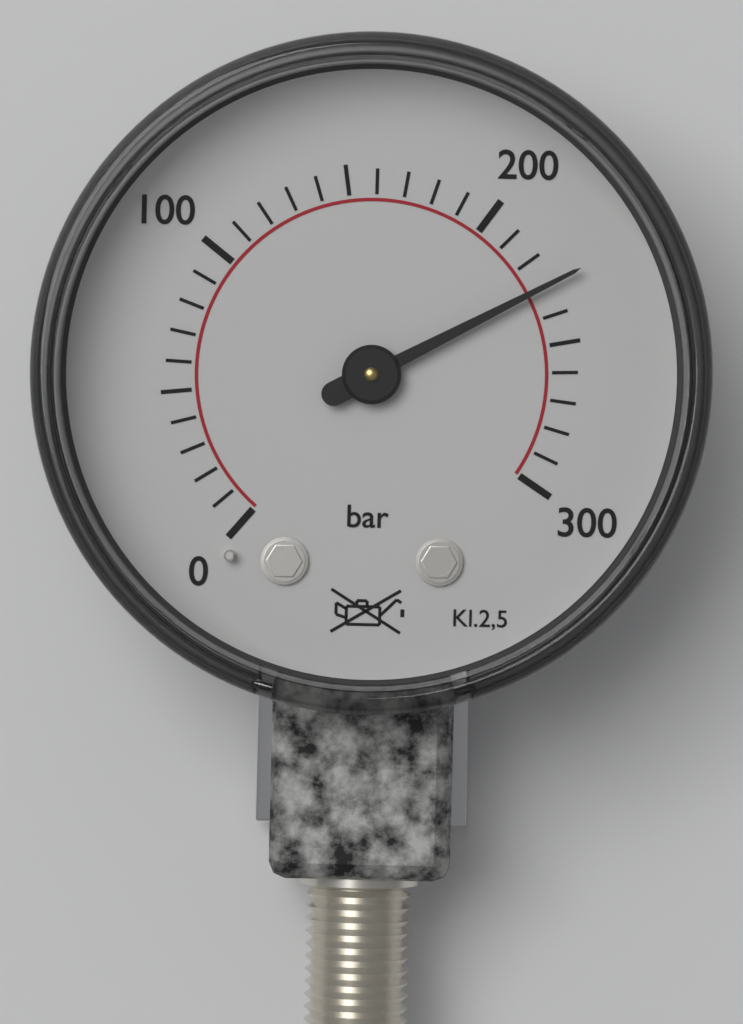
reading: 230 bar
